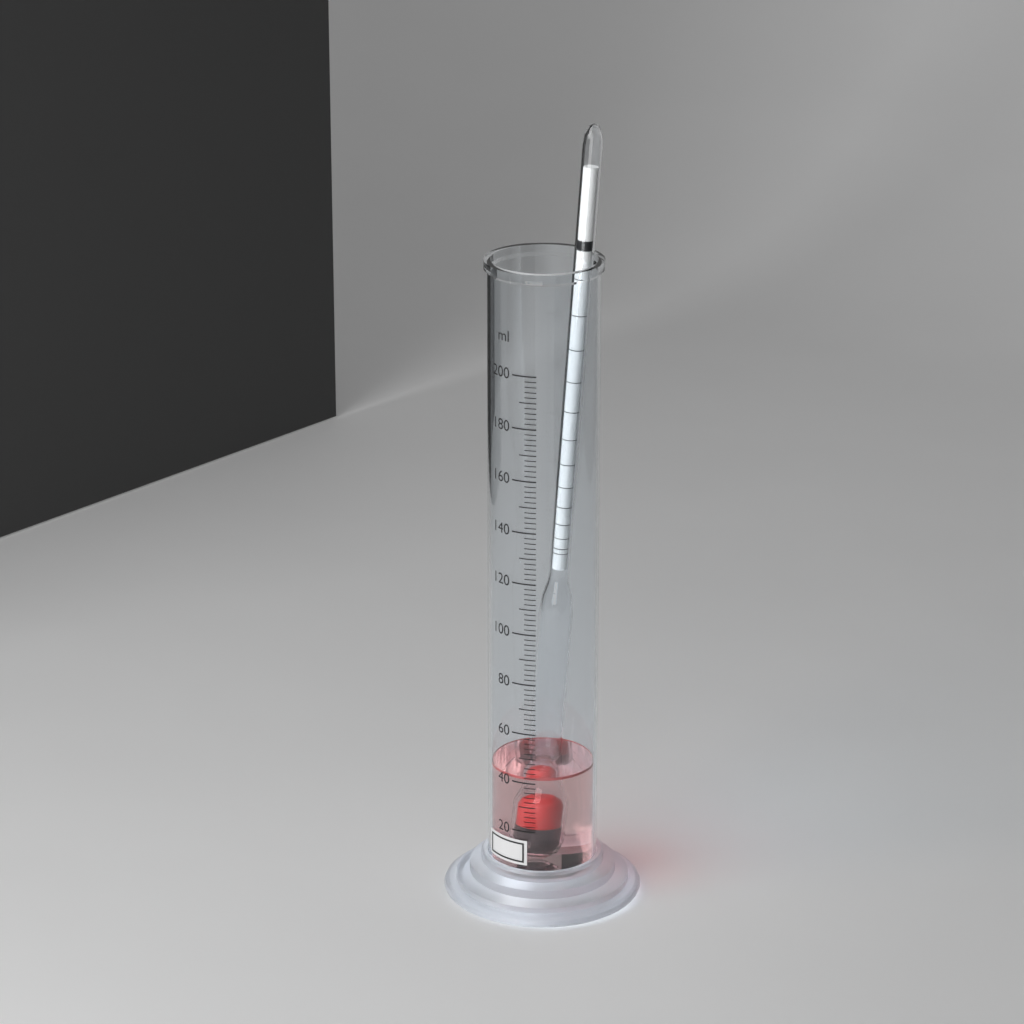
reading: 42 ml
